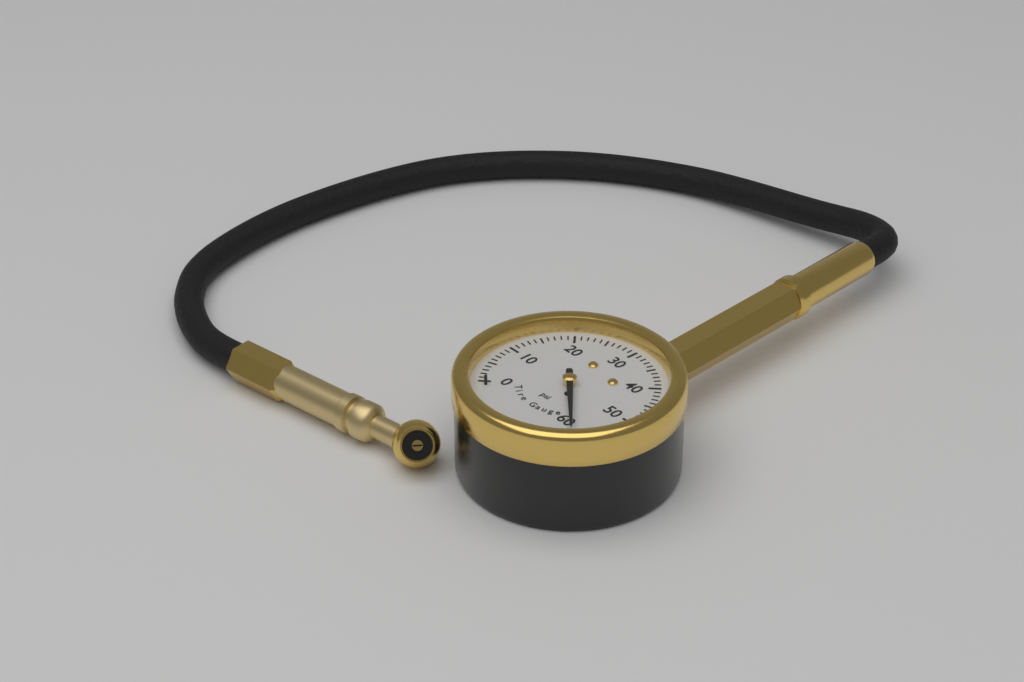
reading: 59 psi
